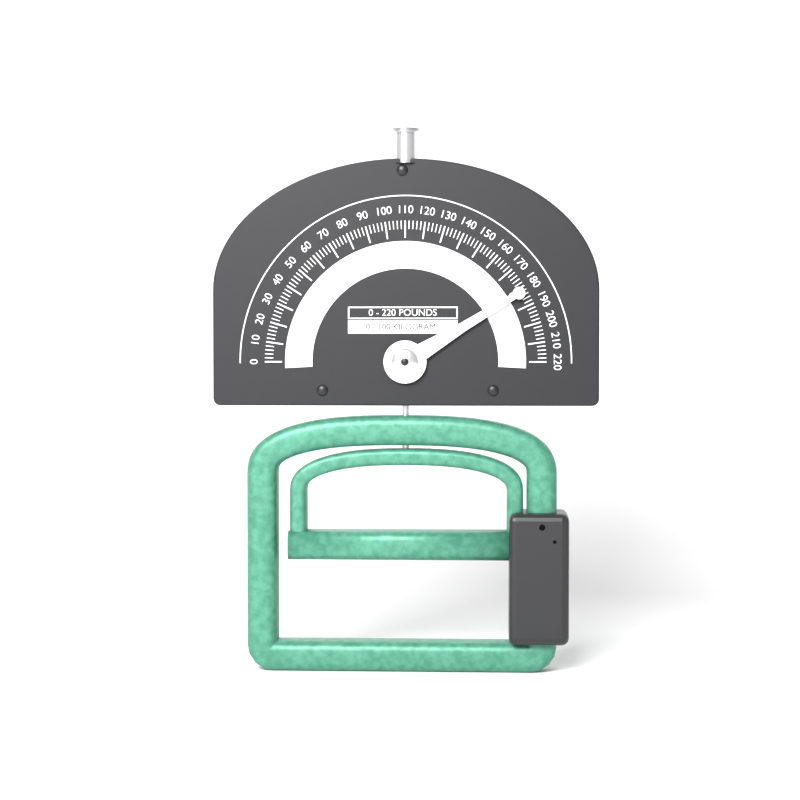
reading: 182 lb
